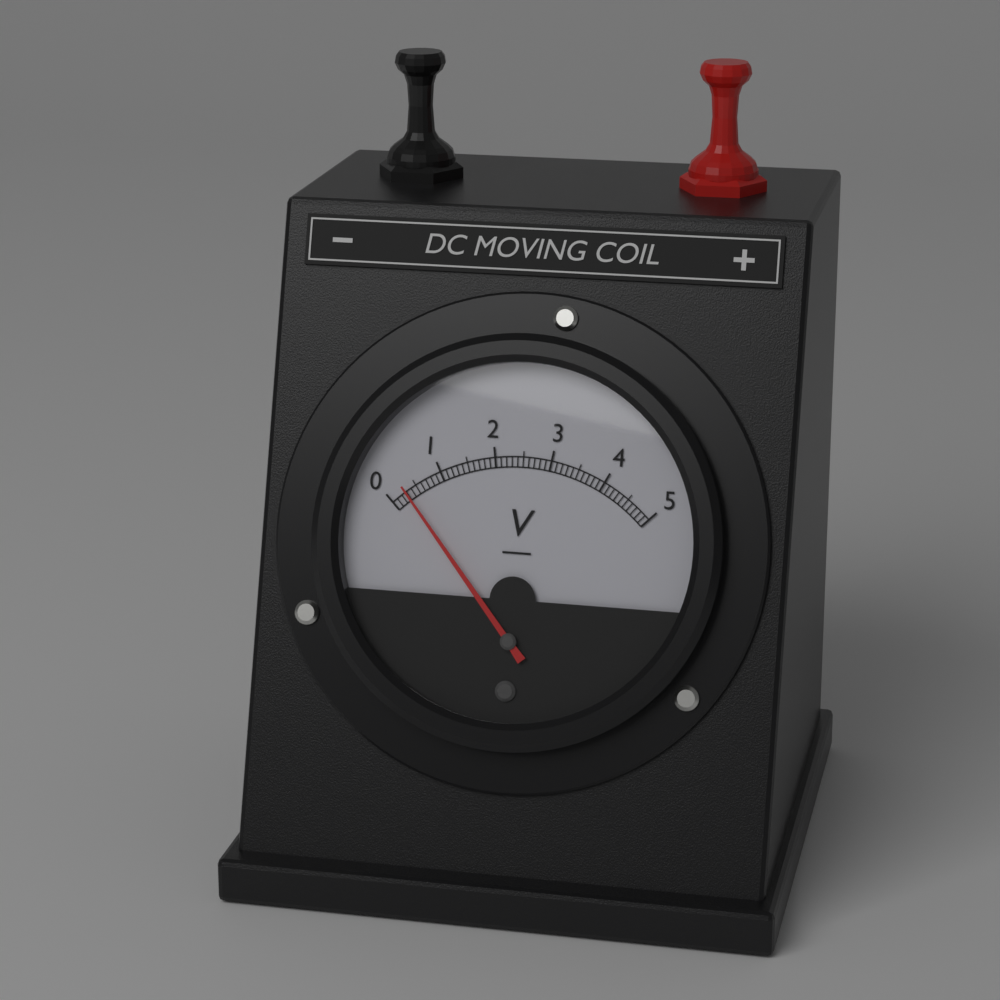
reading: 0.3 V
